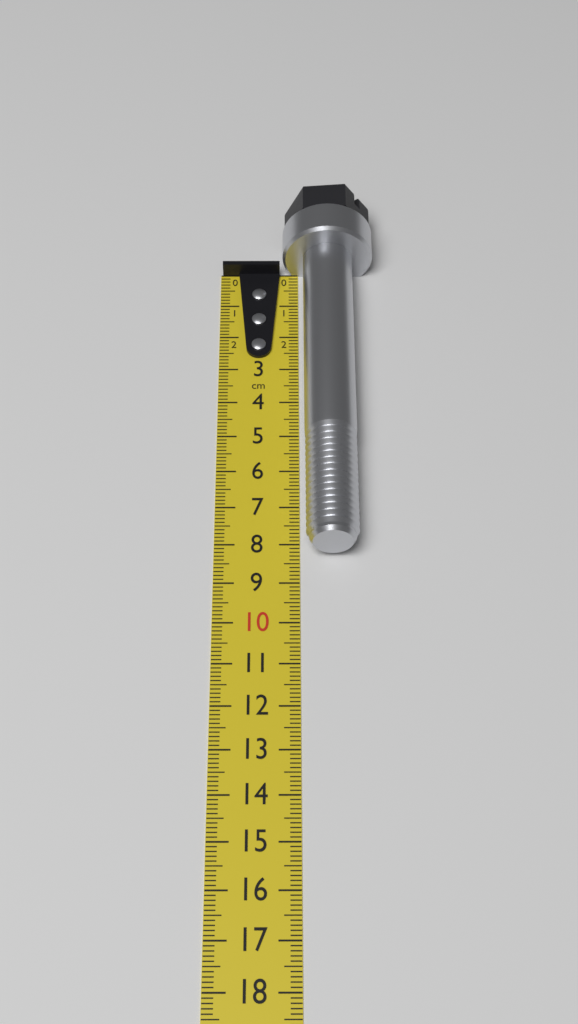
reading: 8.3 cm
